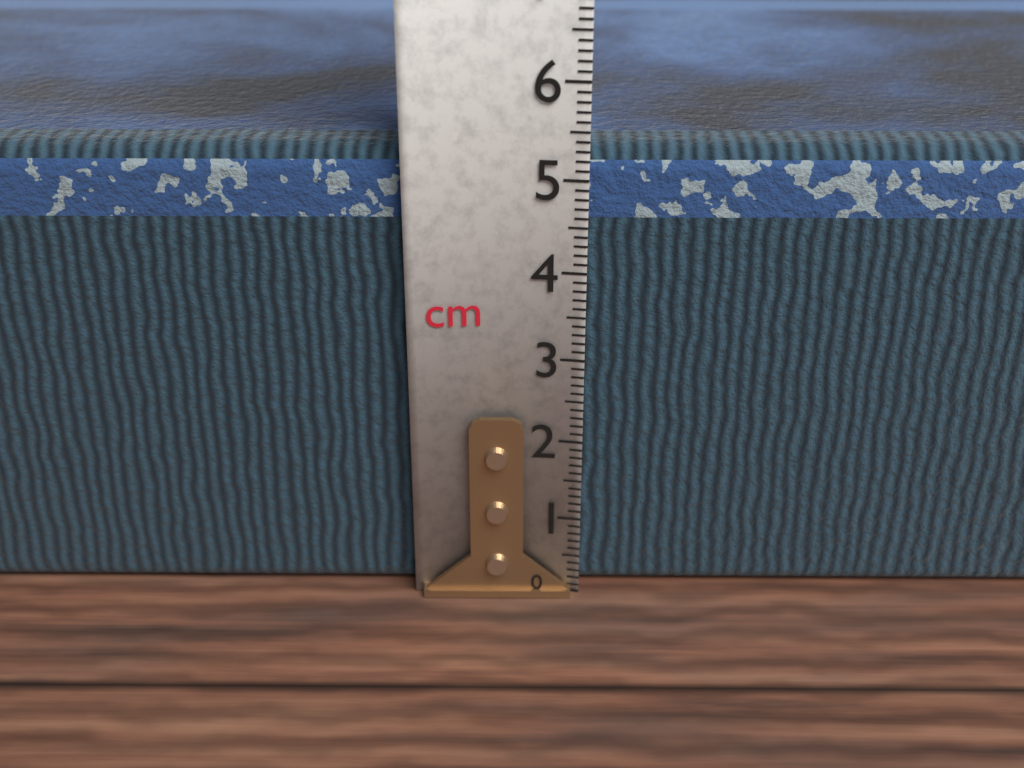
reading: 5.3 cm
